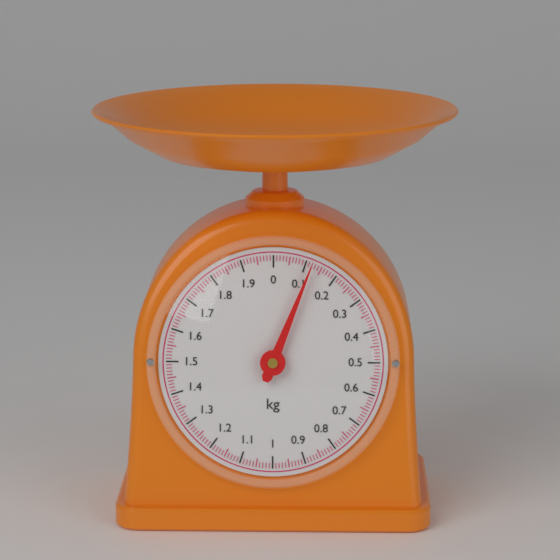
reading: 0.12 kg
